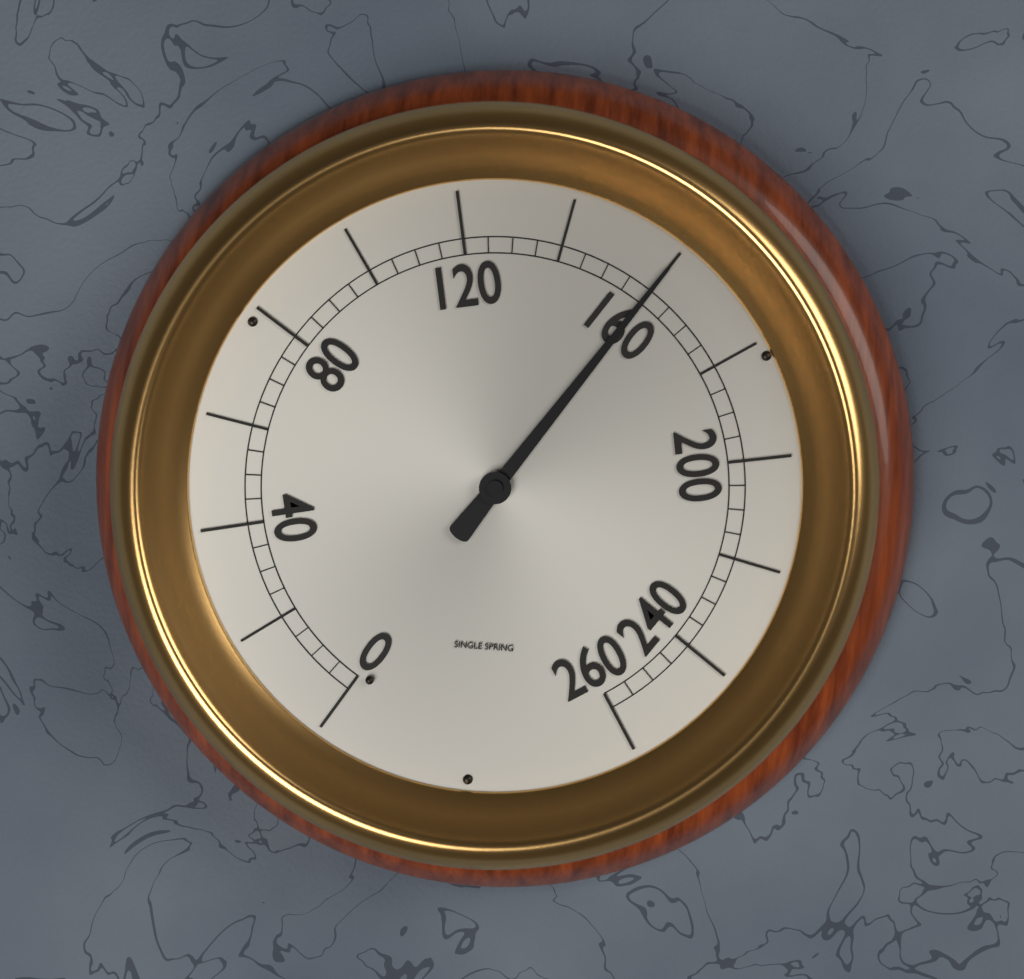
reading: 160 (no unit)
